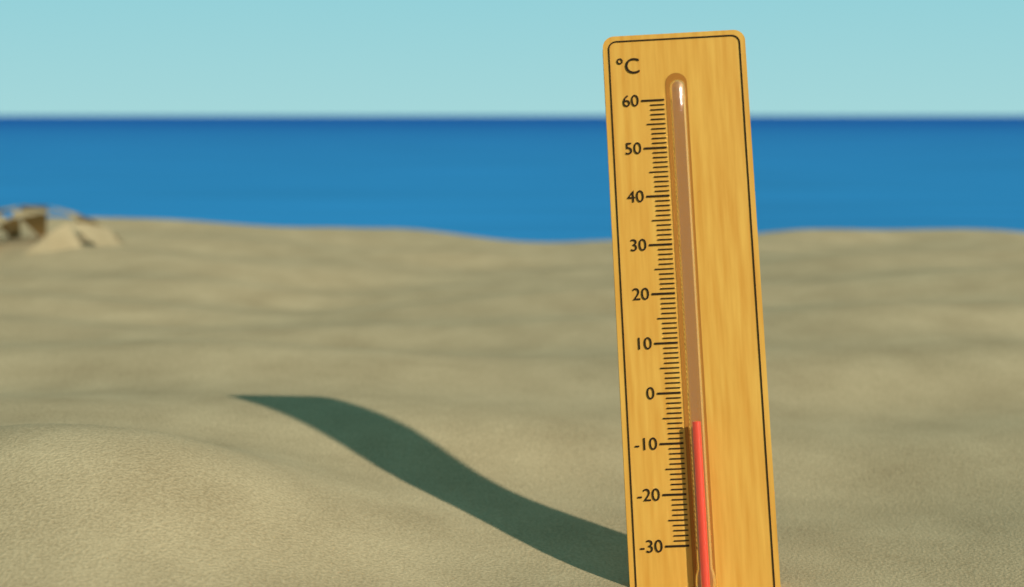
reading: -6 °C
